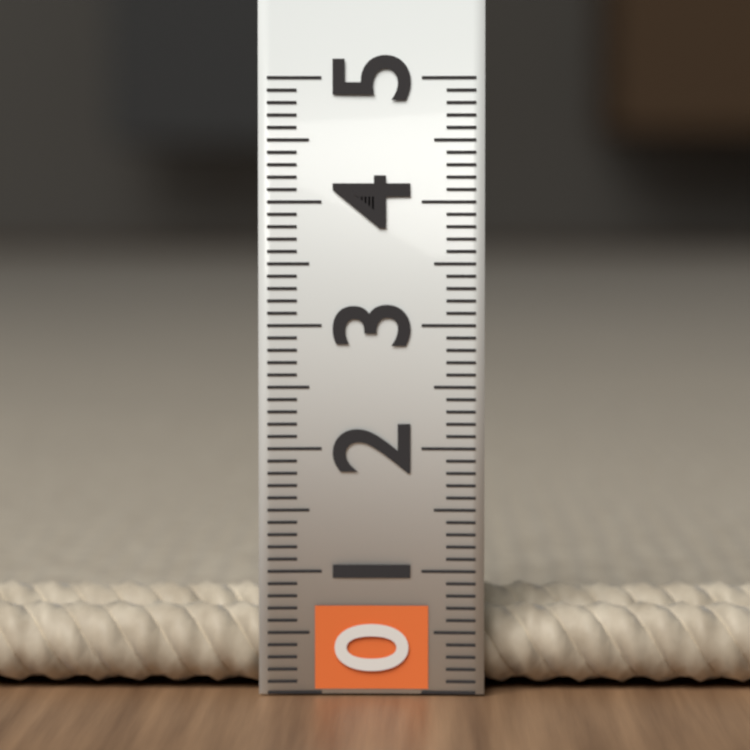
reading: 0.8 (no unit)
